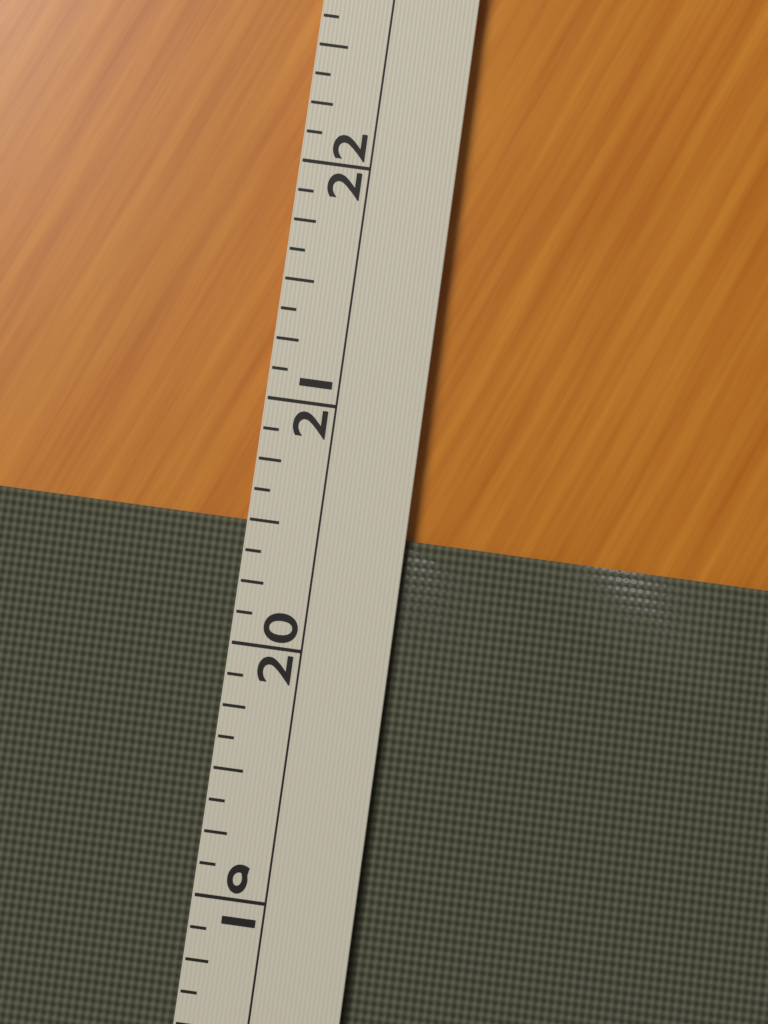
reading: 20.500 (no unit)
